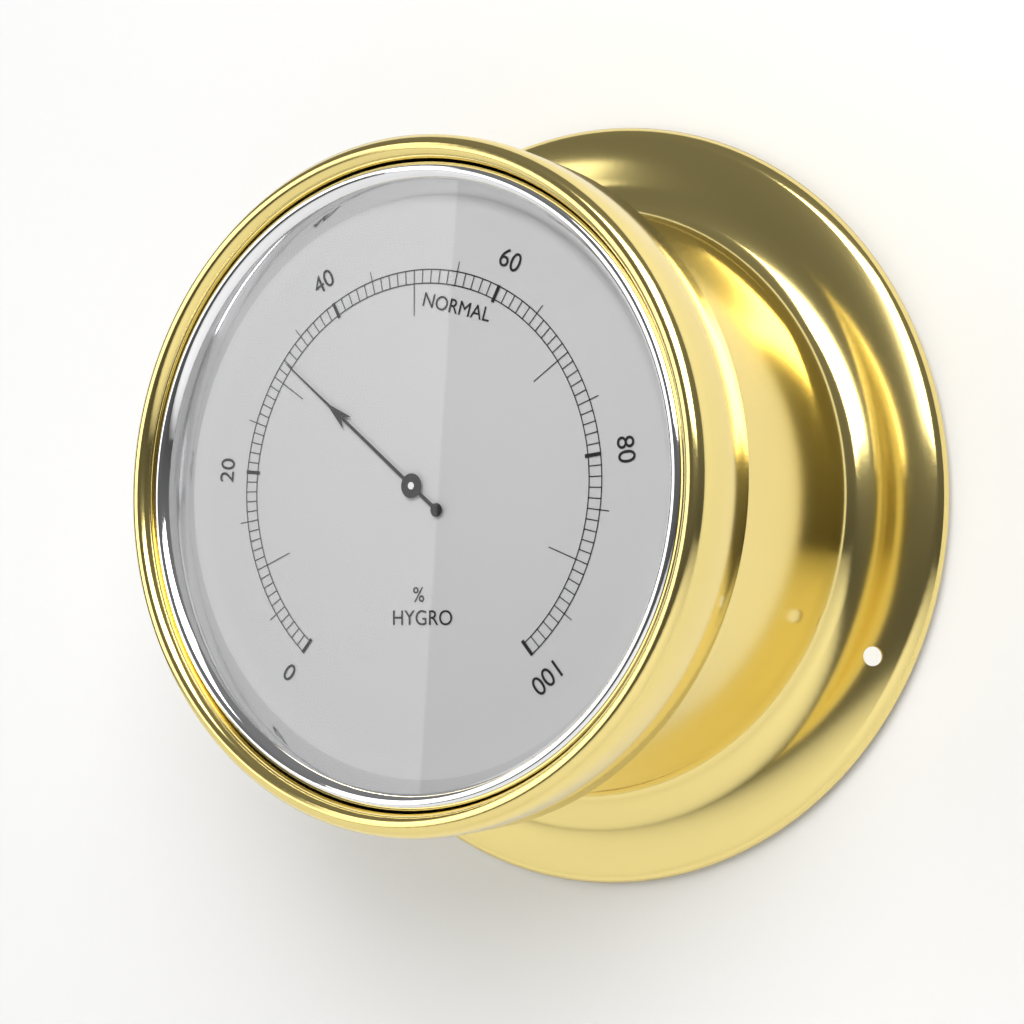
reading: 32 %
